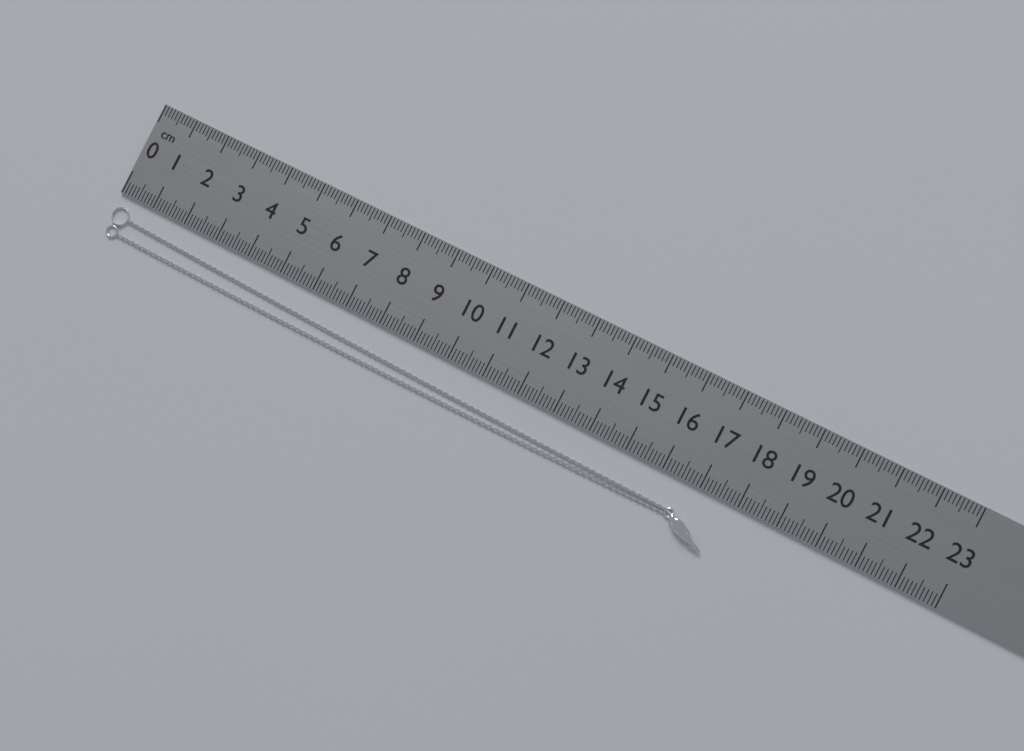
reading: 17.7 cm
